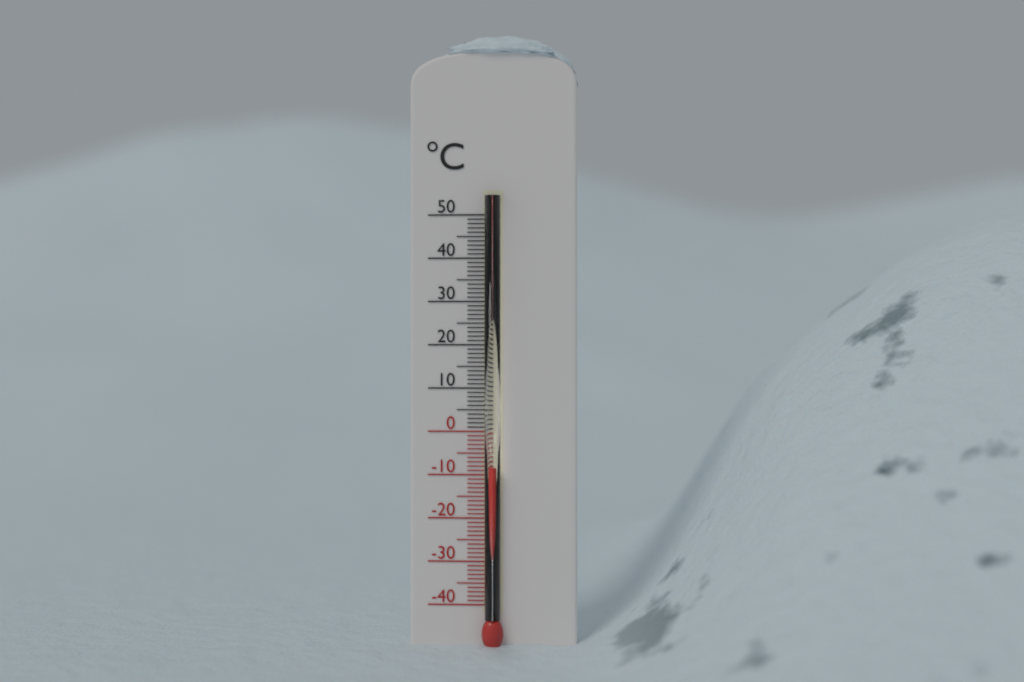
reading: -8 °C
